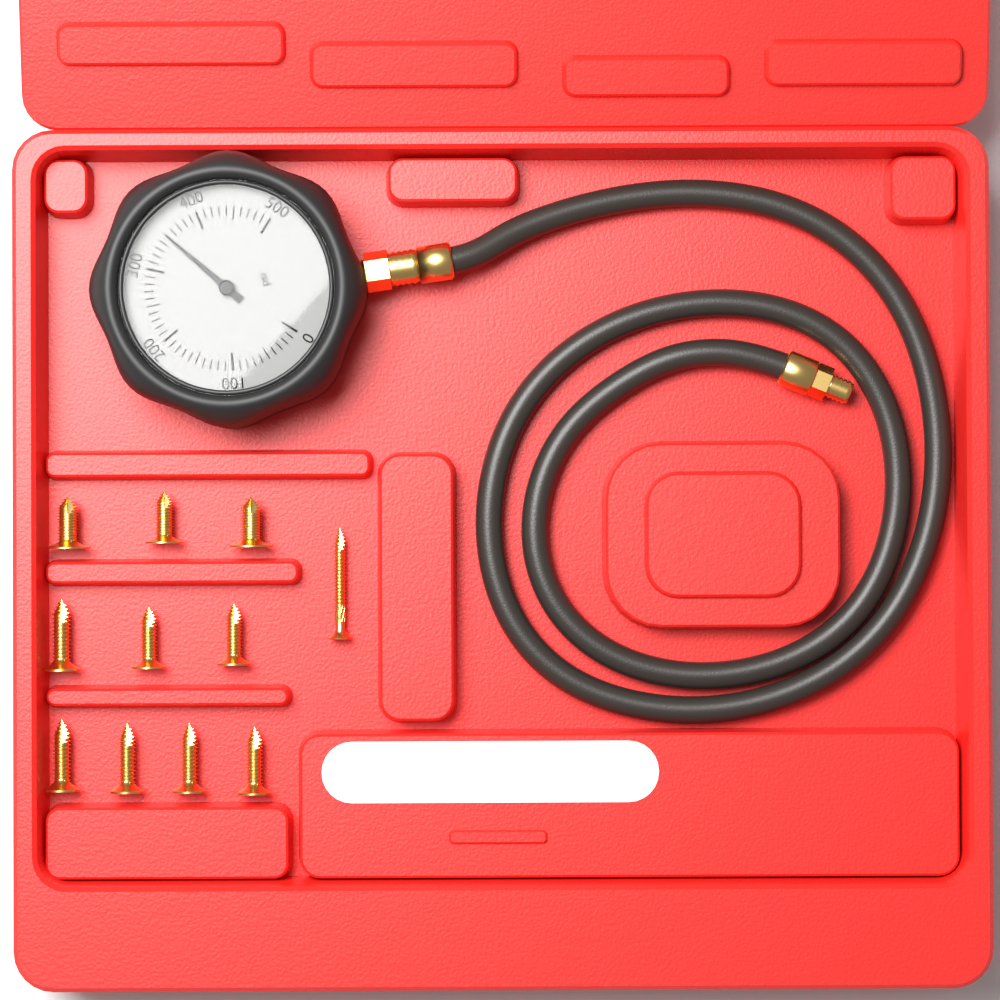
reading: 350 psi
